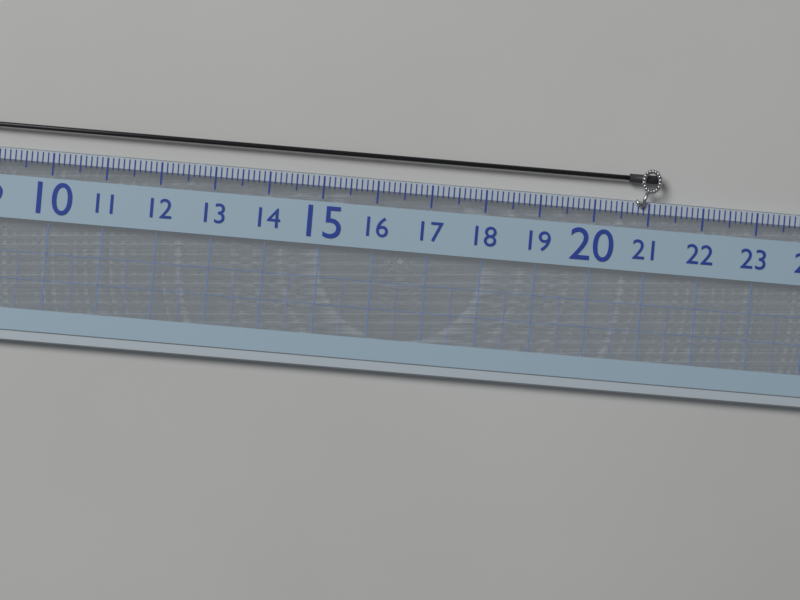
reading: 21.2 (no unit)
